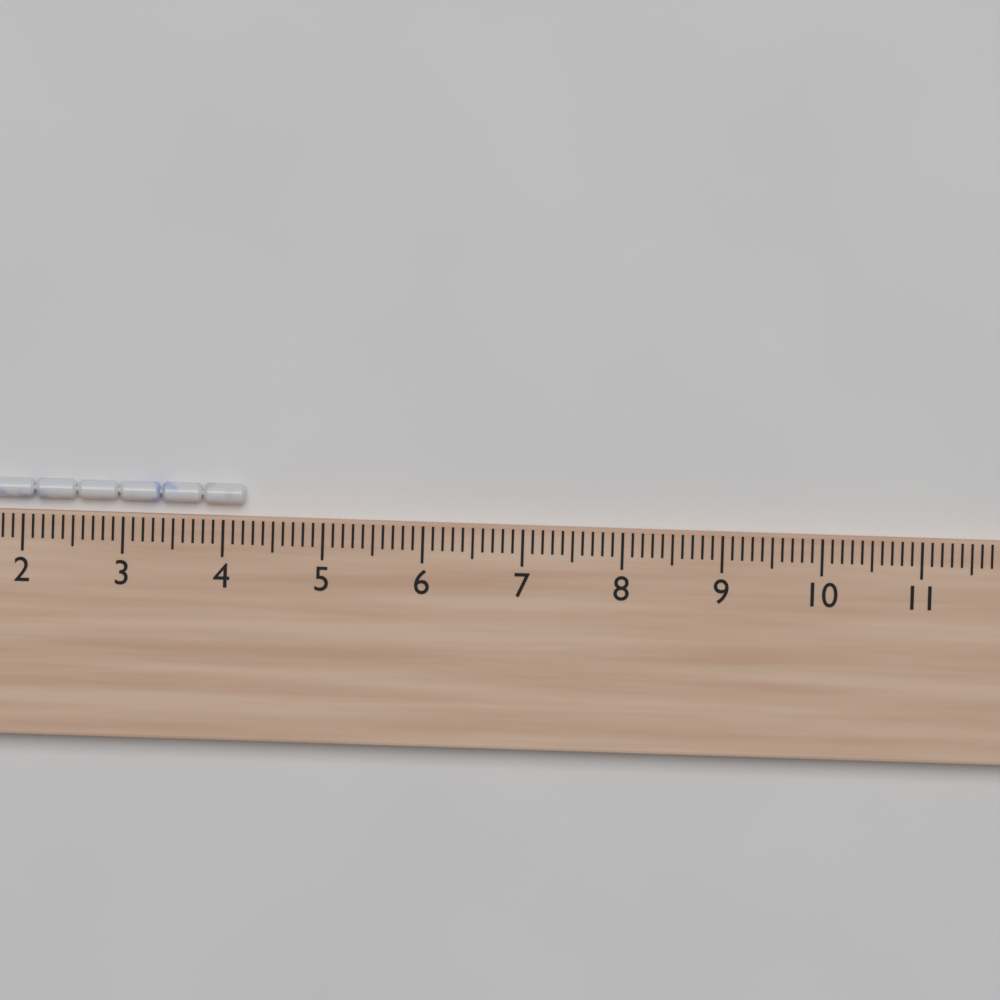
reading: 4.2 cm
